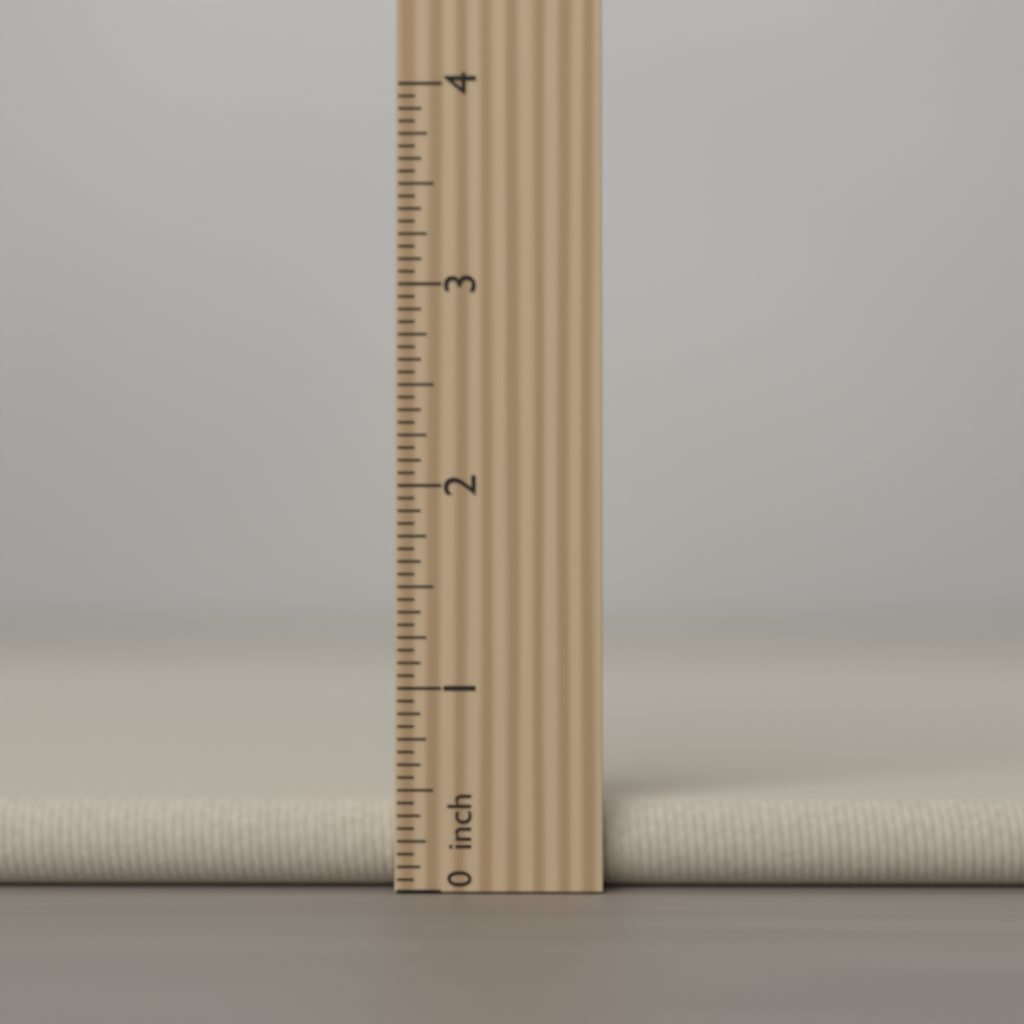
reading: 0.4375 inch
